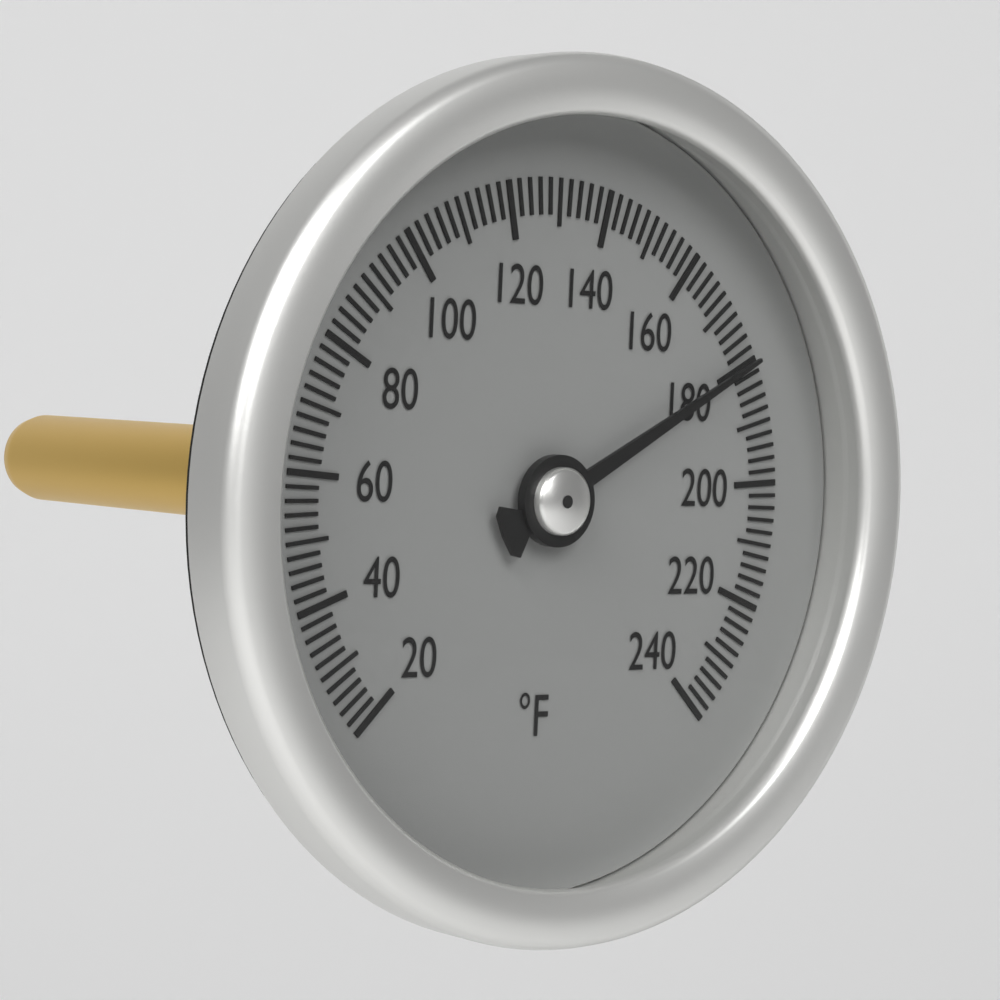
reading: 180 °F
